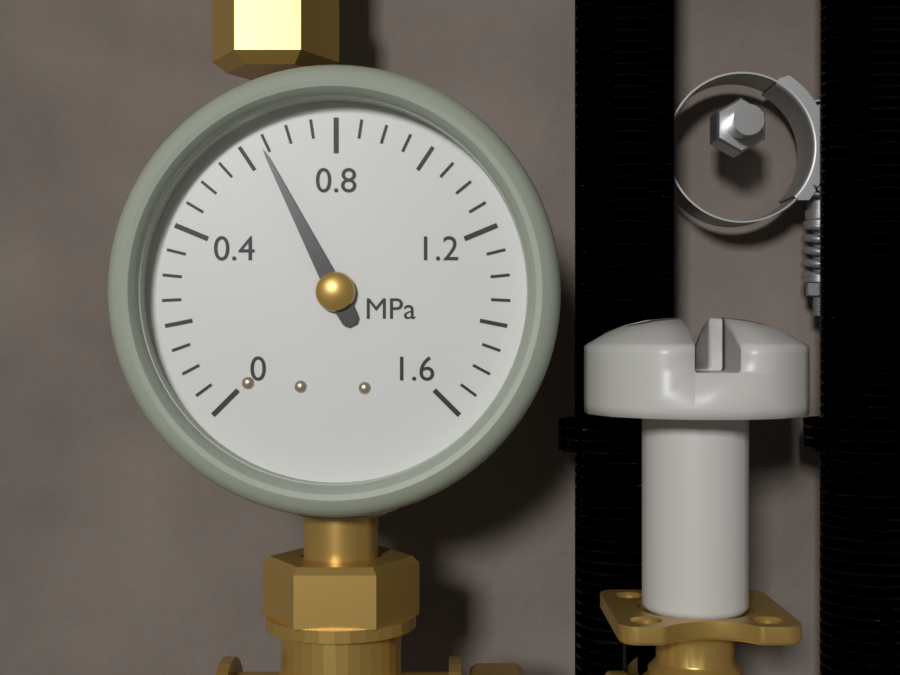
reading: 0.64 MPa
